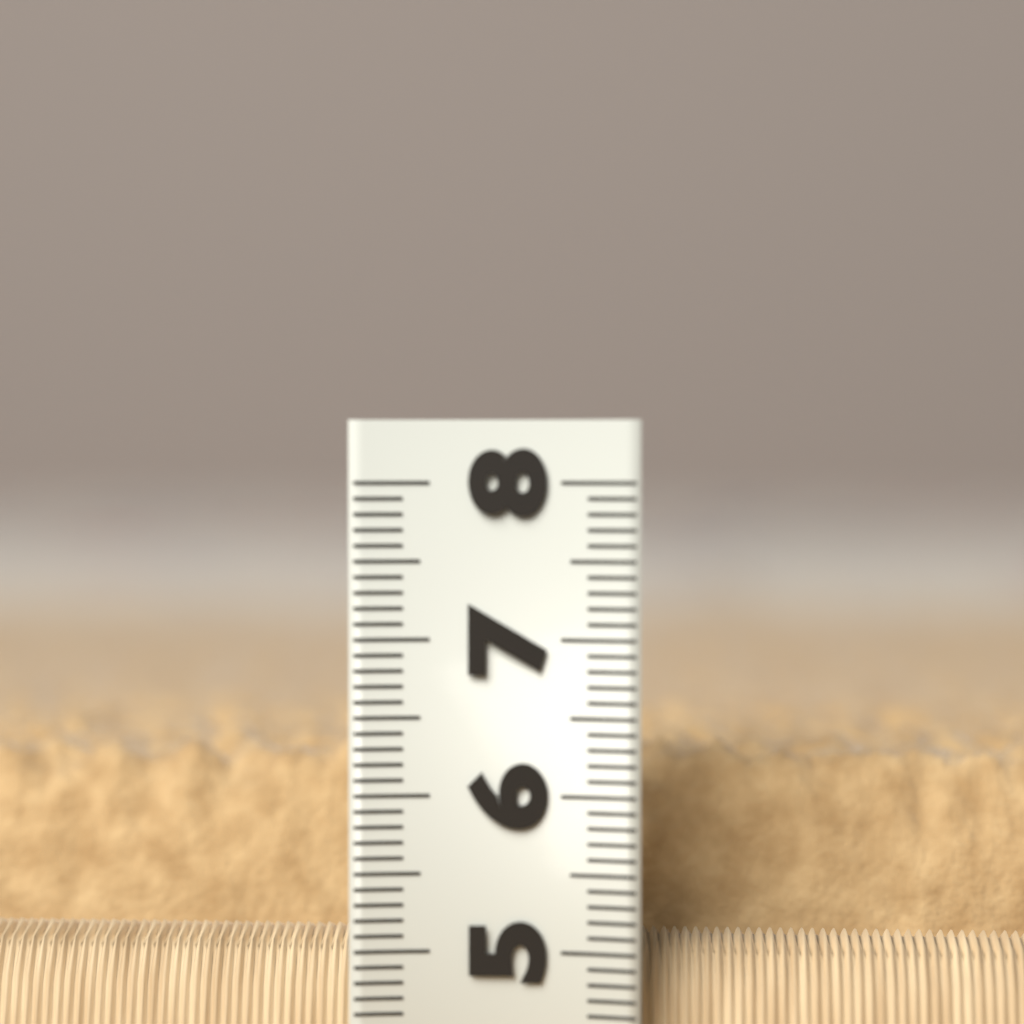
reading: 6.7 (no unit)
